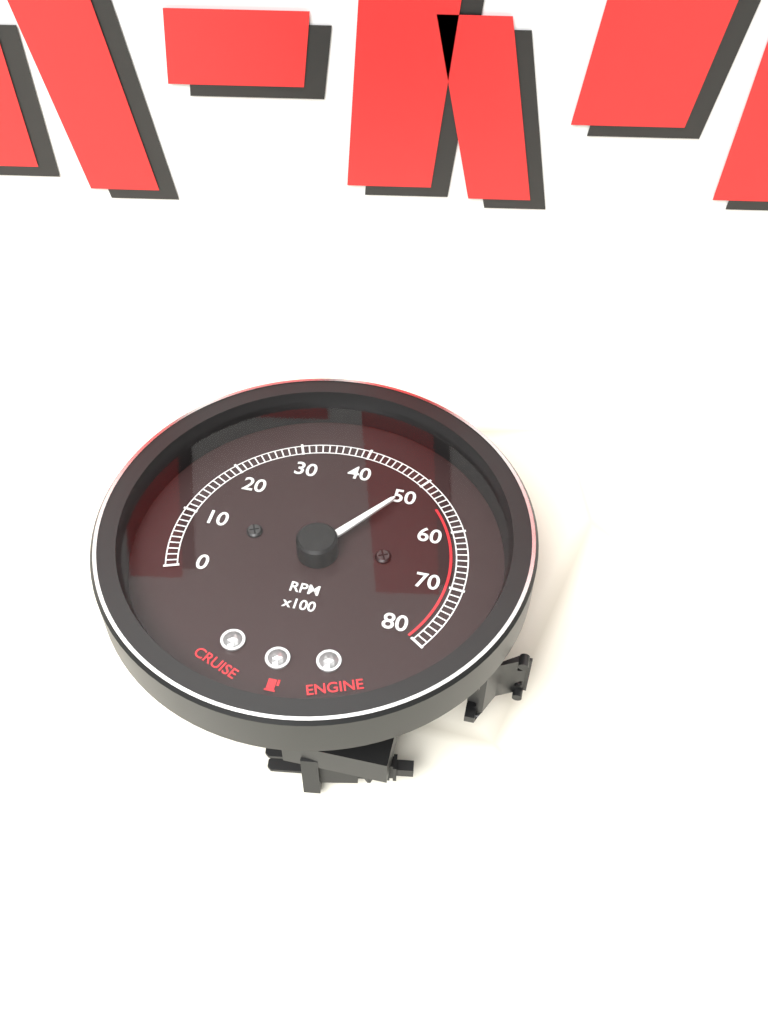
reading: 5000 RPM
